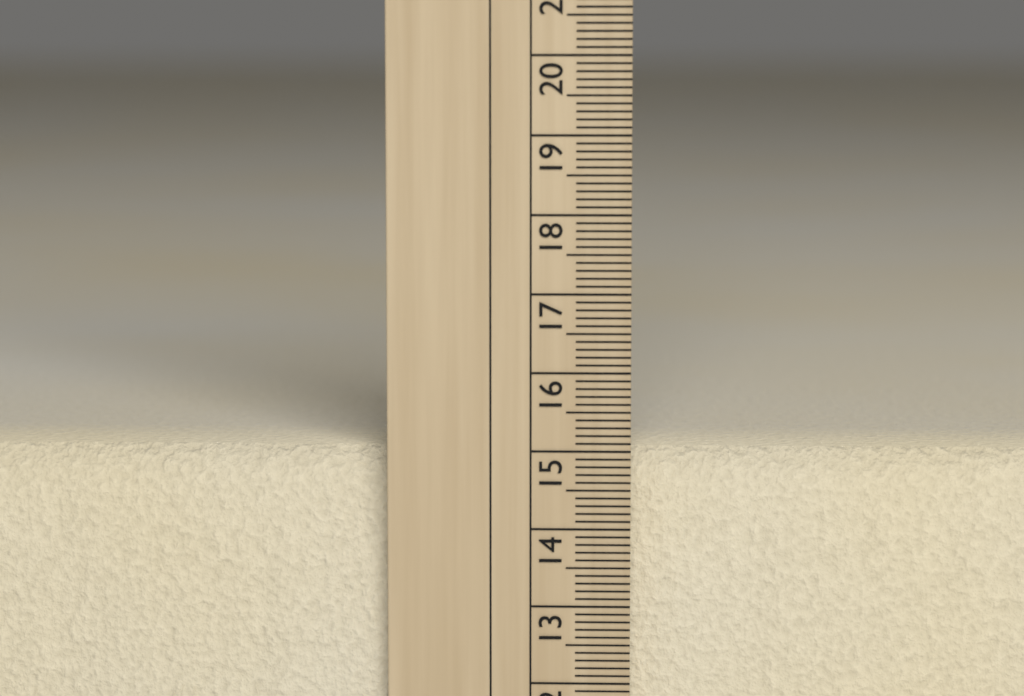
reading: 15.0 cm
